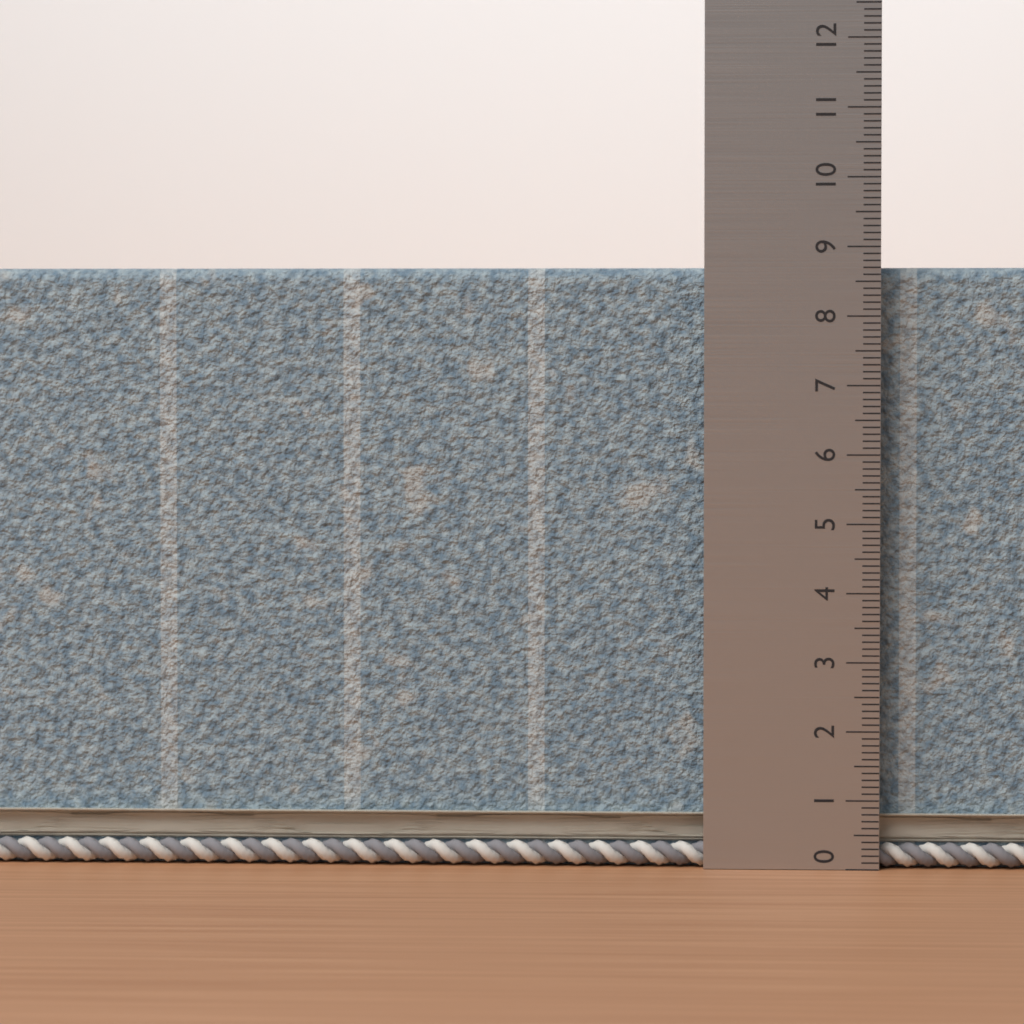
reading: 8.7 (no unit)
